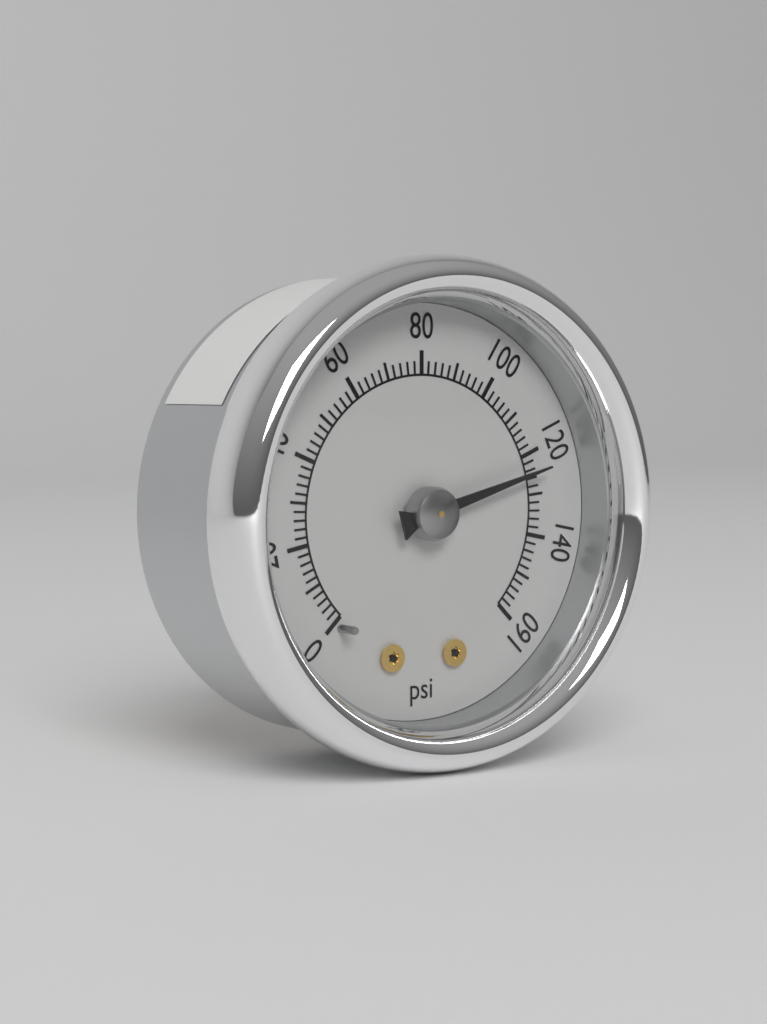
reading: 124 psi
